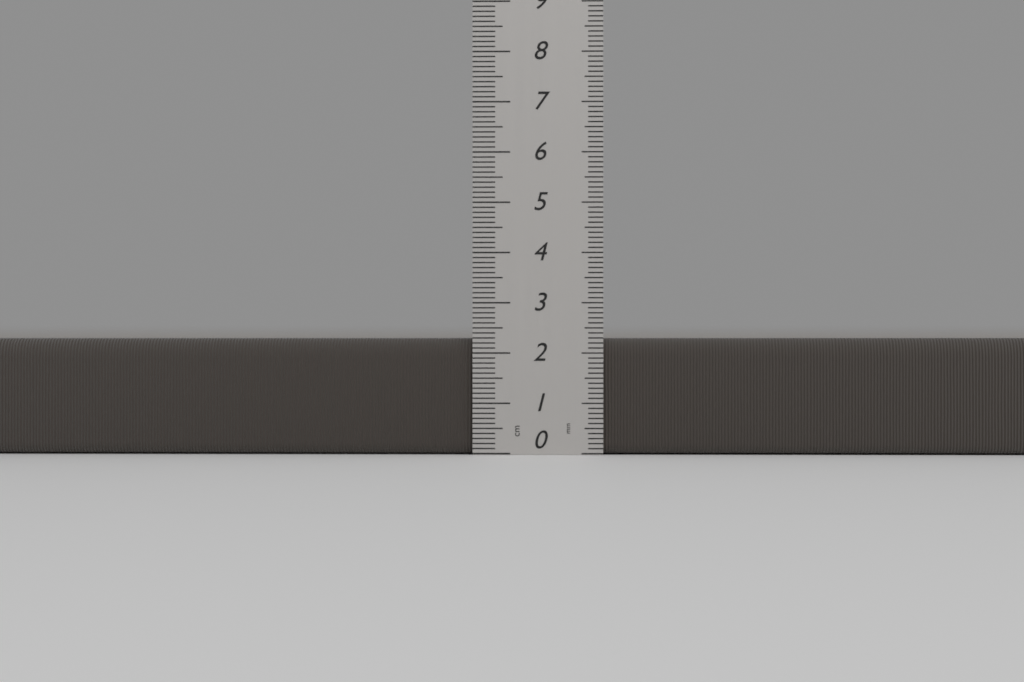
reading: 2.3 cm
